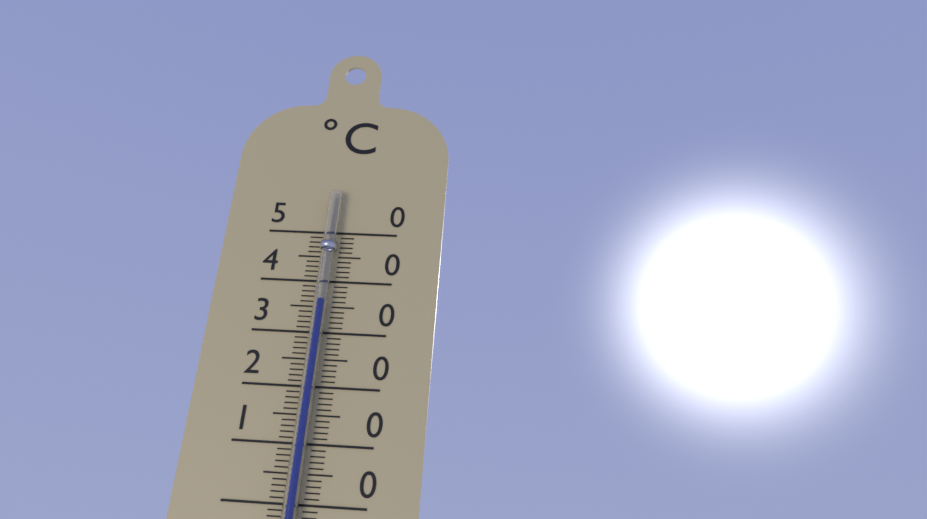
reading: 36 °C
